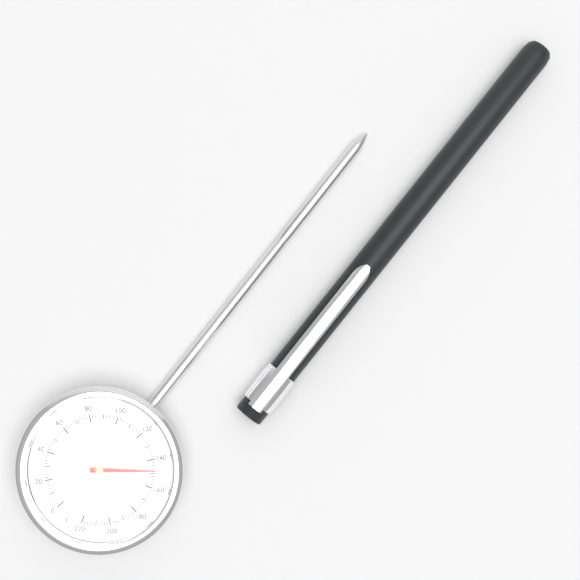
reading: 148 °F
